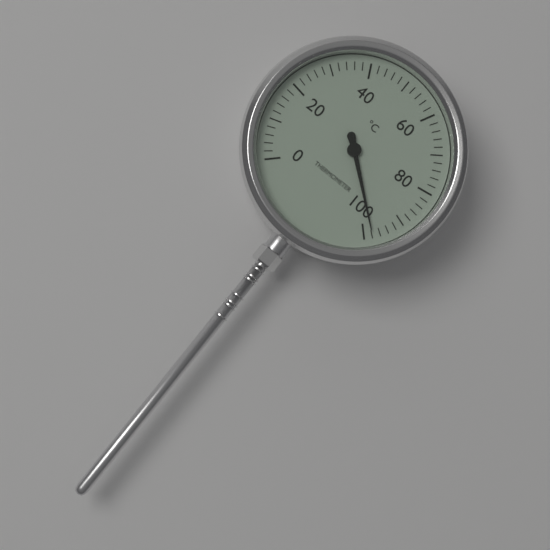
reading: 98 °C
